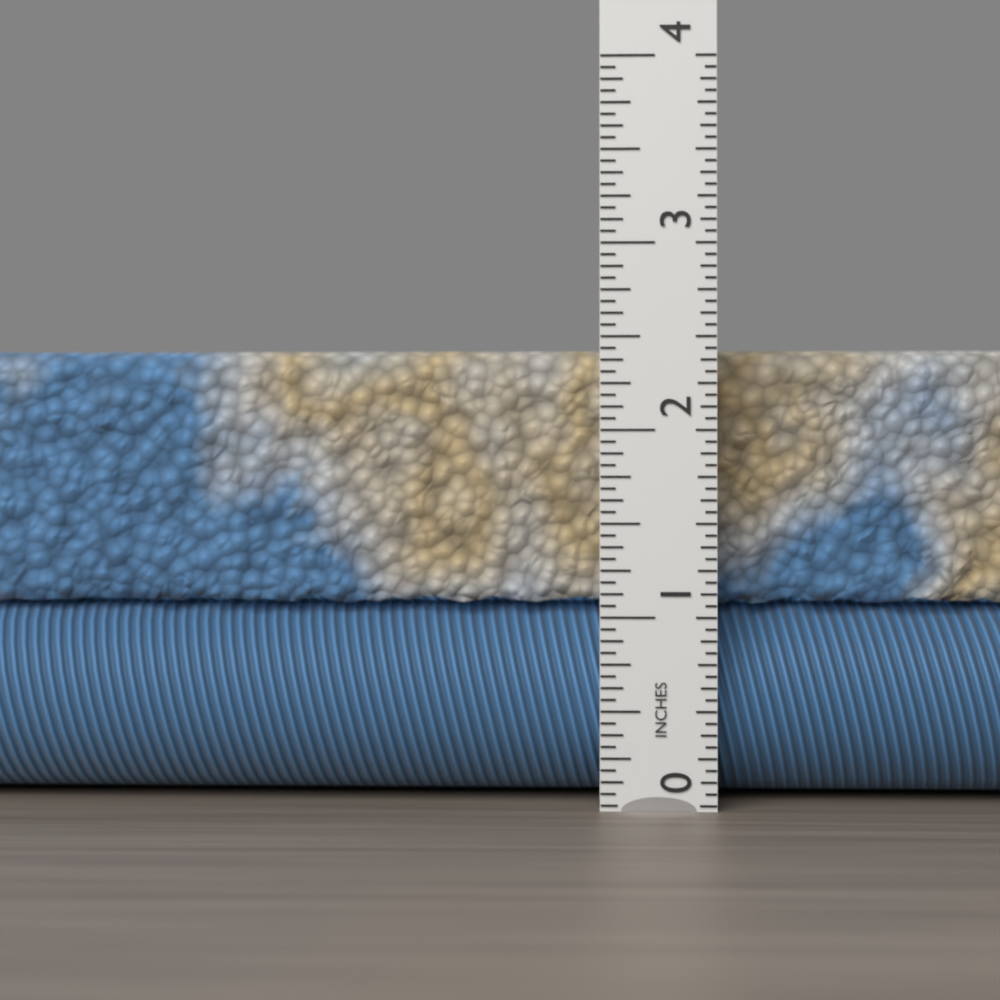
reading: 2.4375 in
